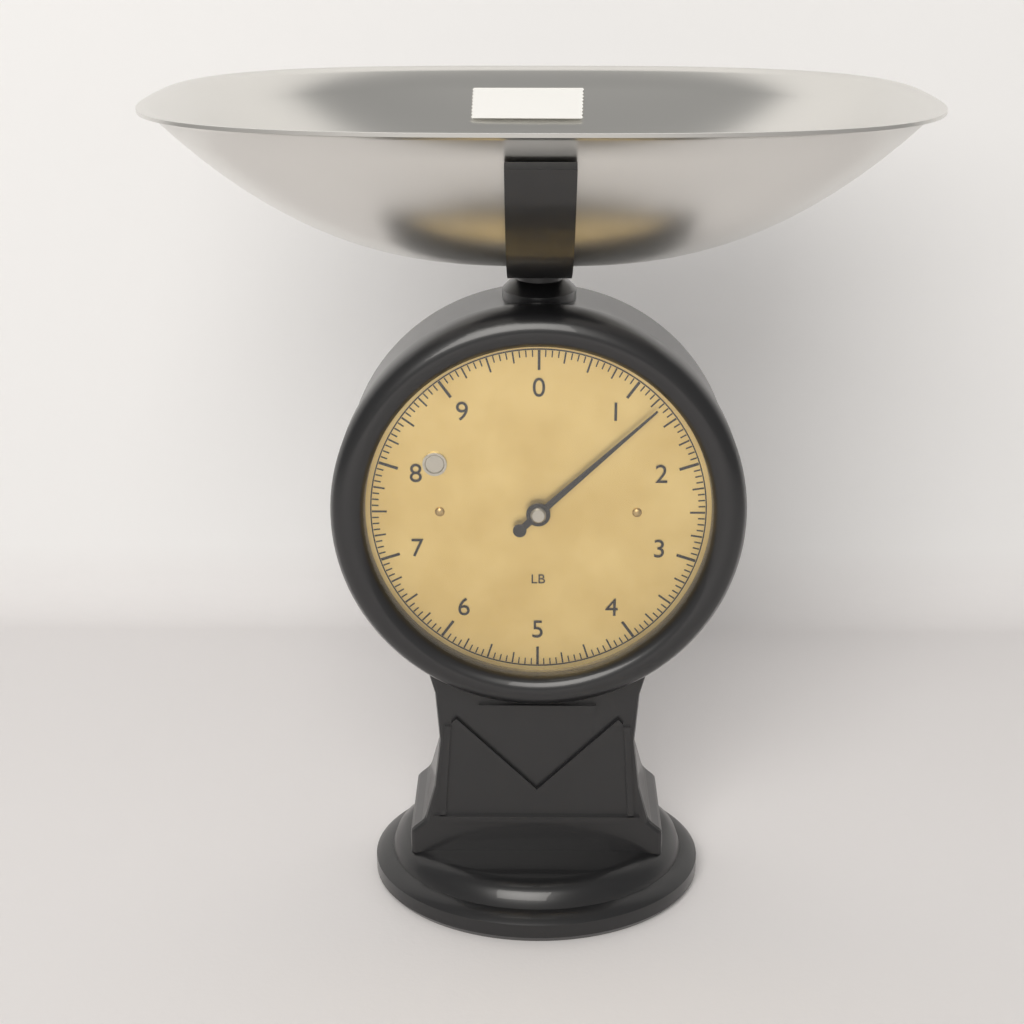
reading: 1.3125 lb
